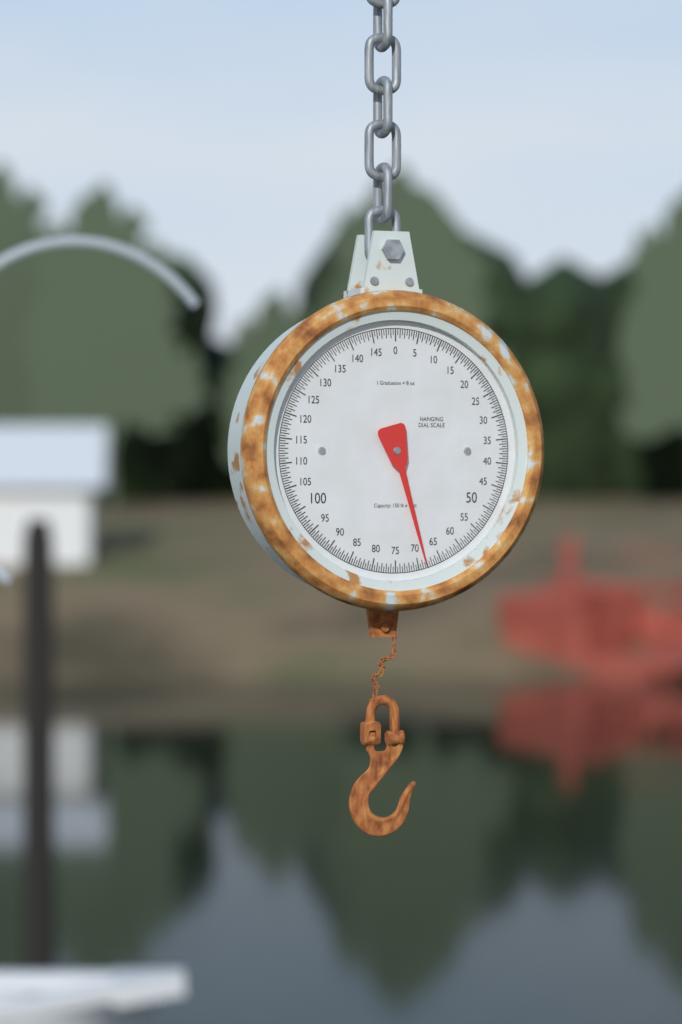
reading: 68.5 lb
